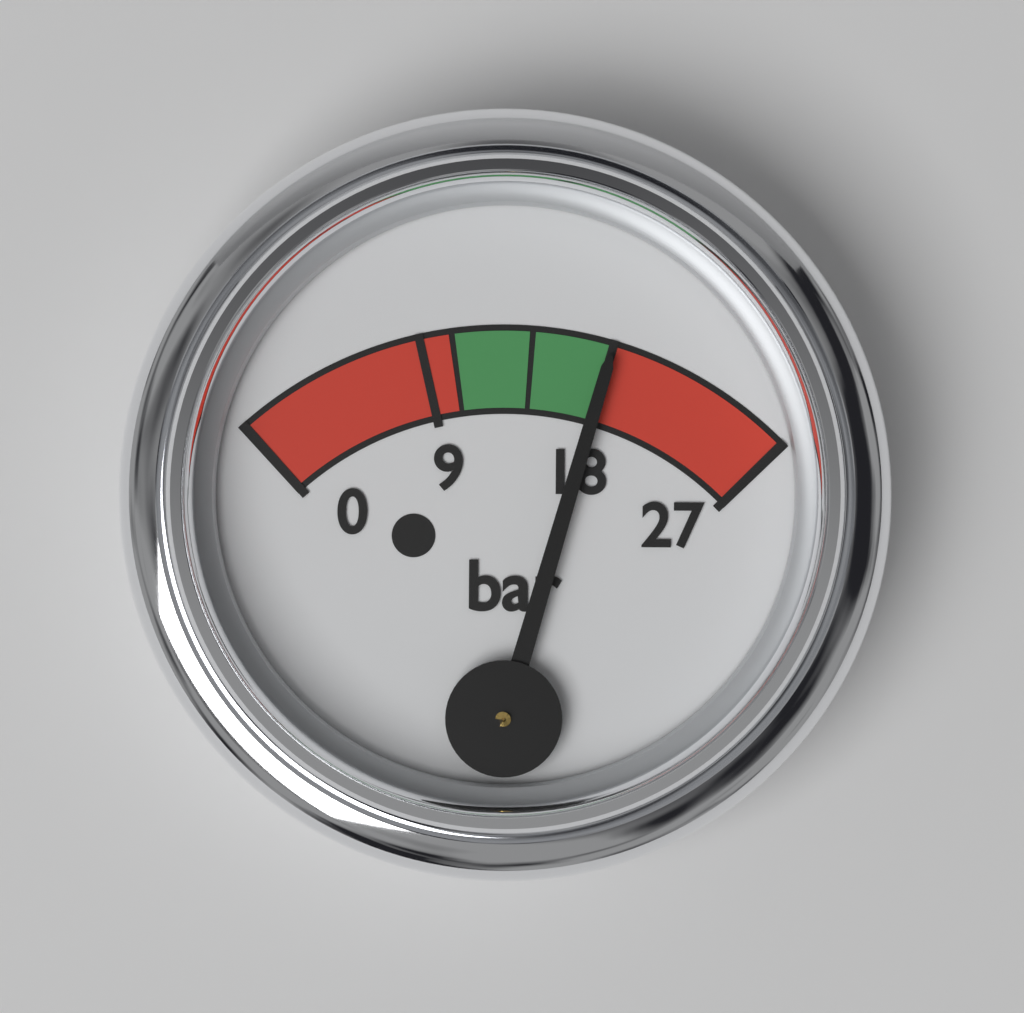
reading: 18 bar
